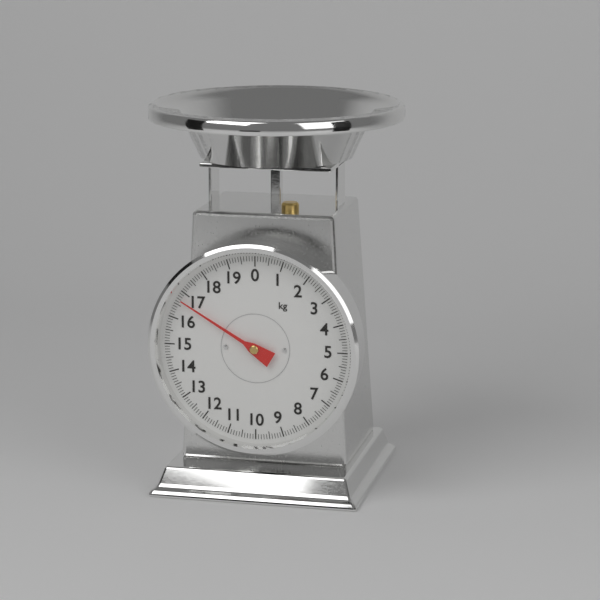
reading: 16.7 kg
